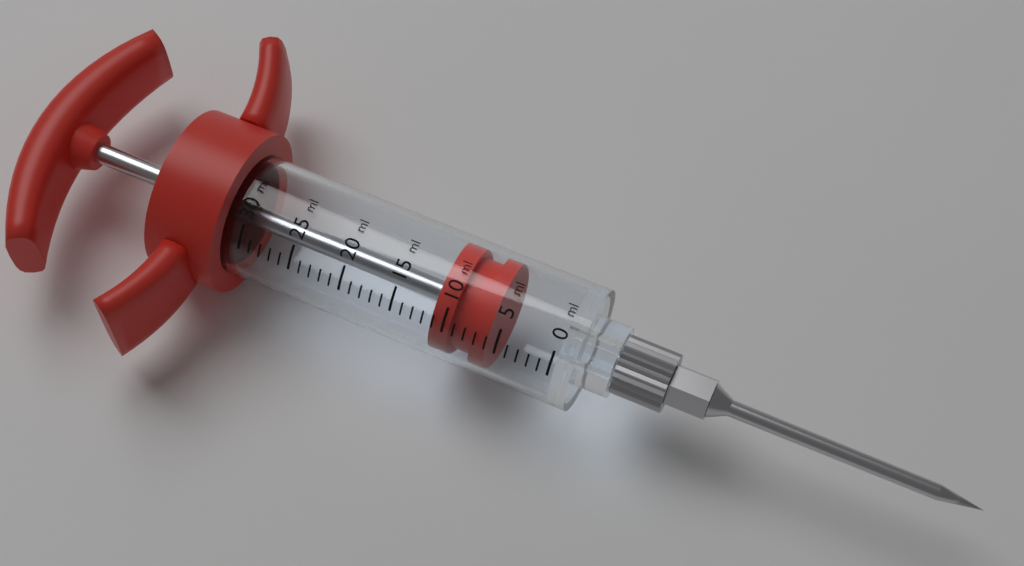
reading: 6 ml
